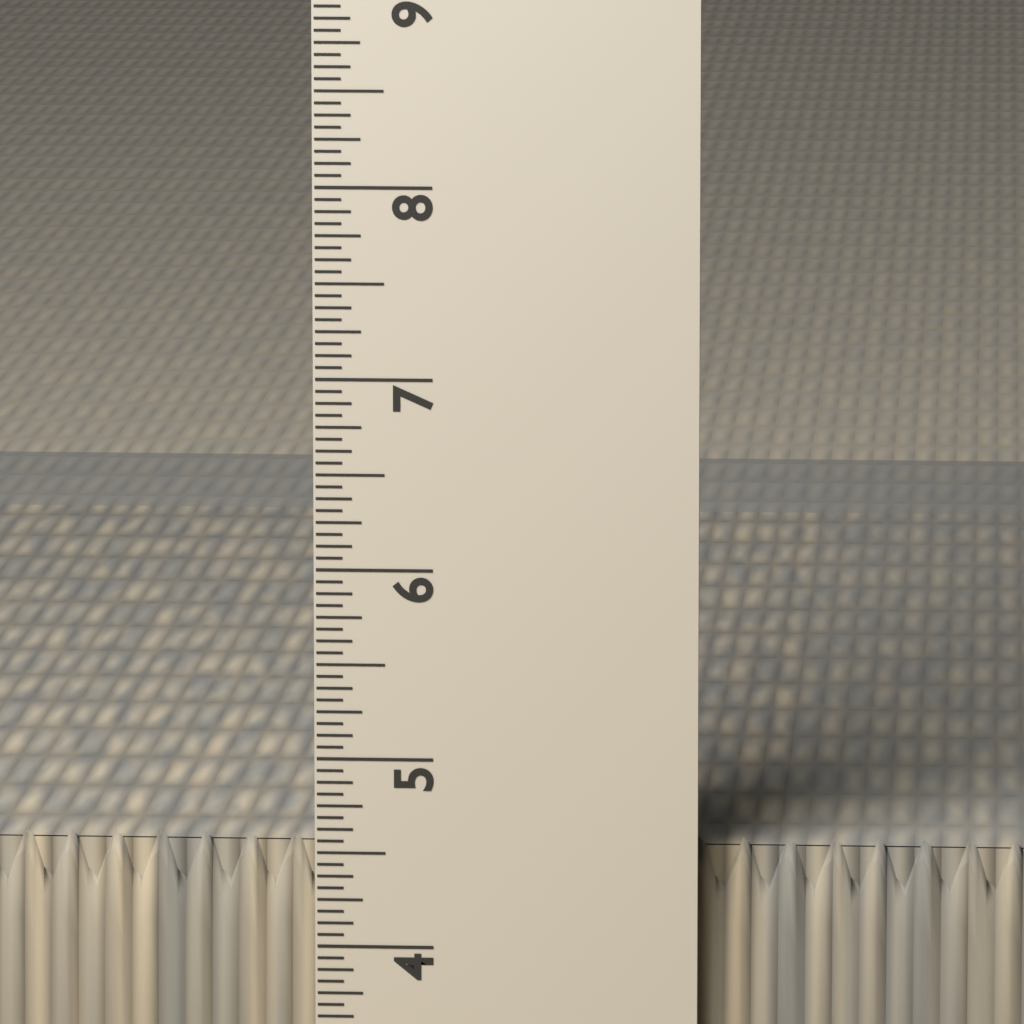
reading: 4.5625 in
